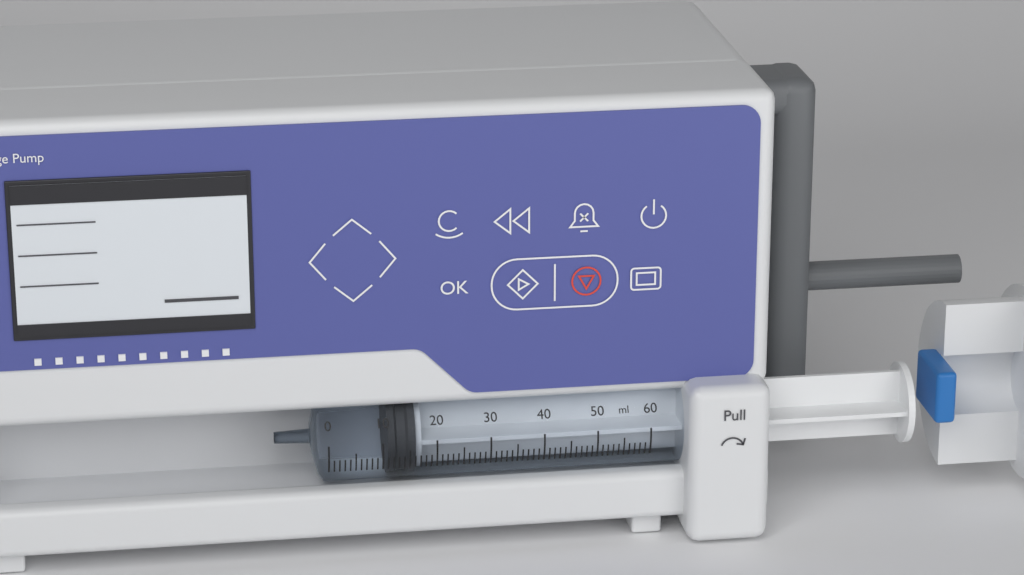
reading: 11 ml
